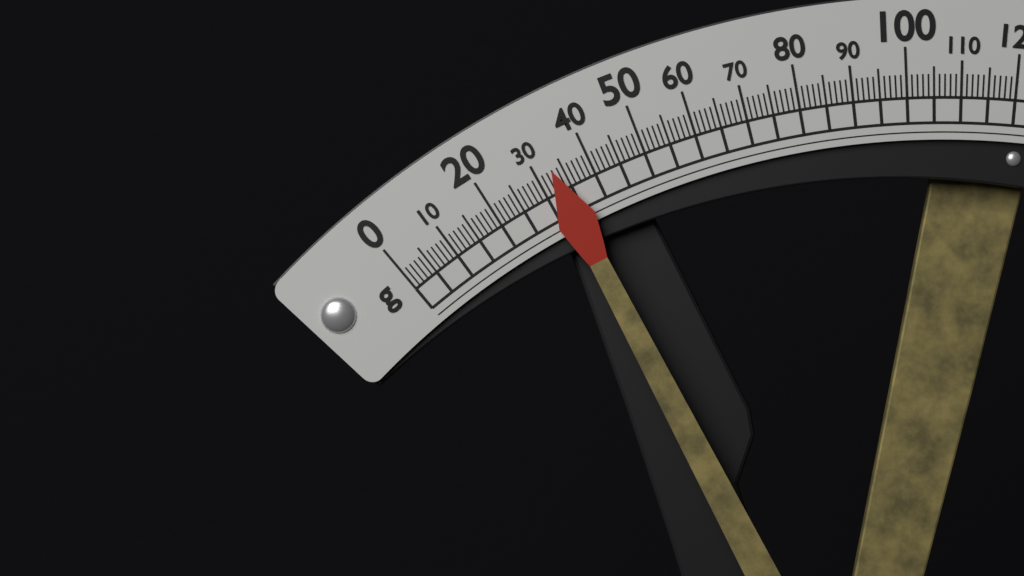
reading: 33 g
